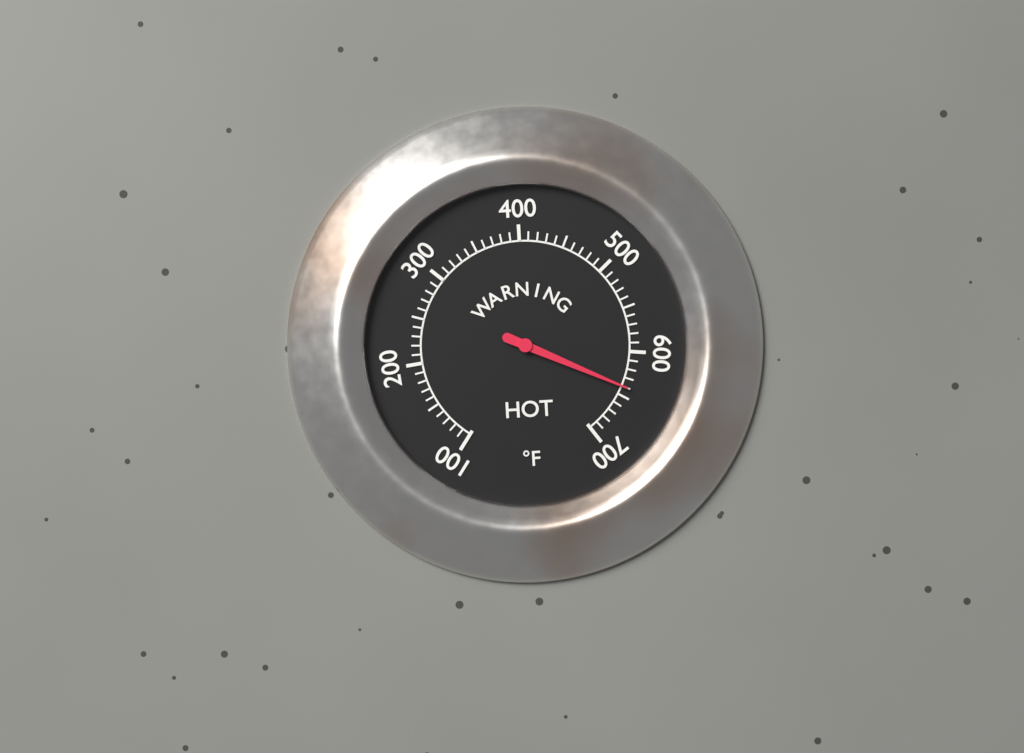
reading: 640 °F
